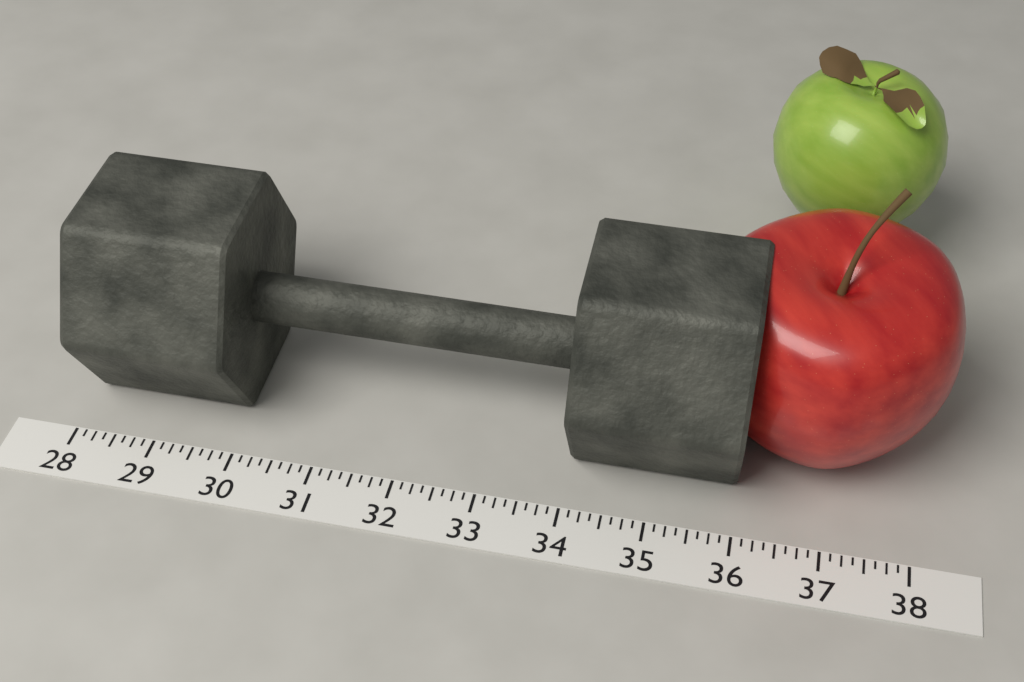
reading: 36.000 (no unit)
